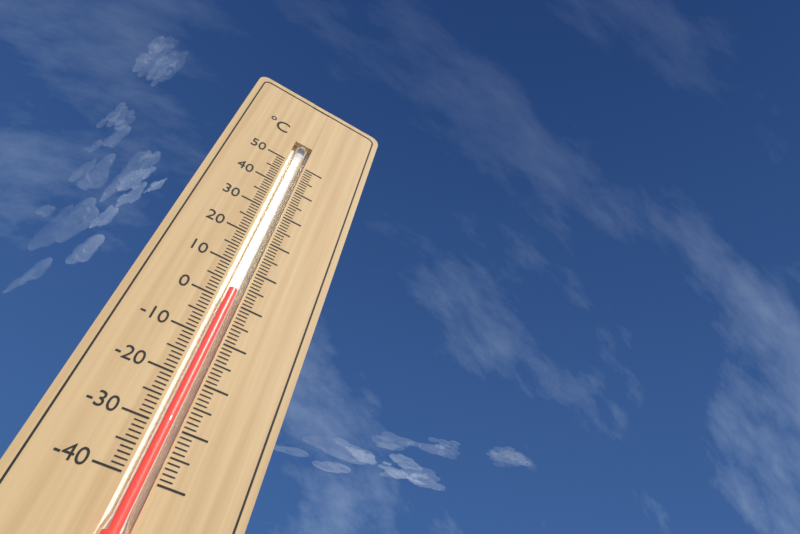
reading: 3 °C
